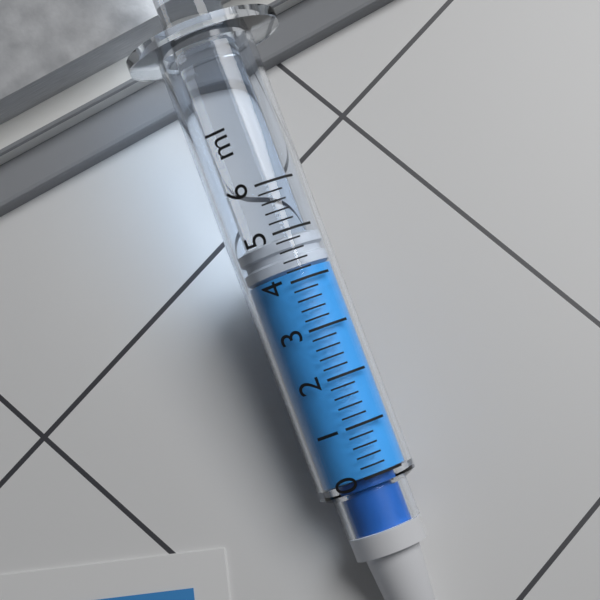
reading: 4.2 ml
